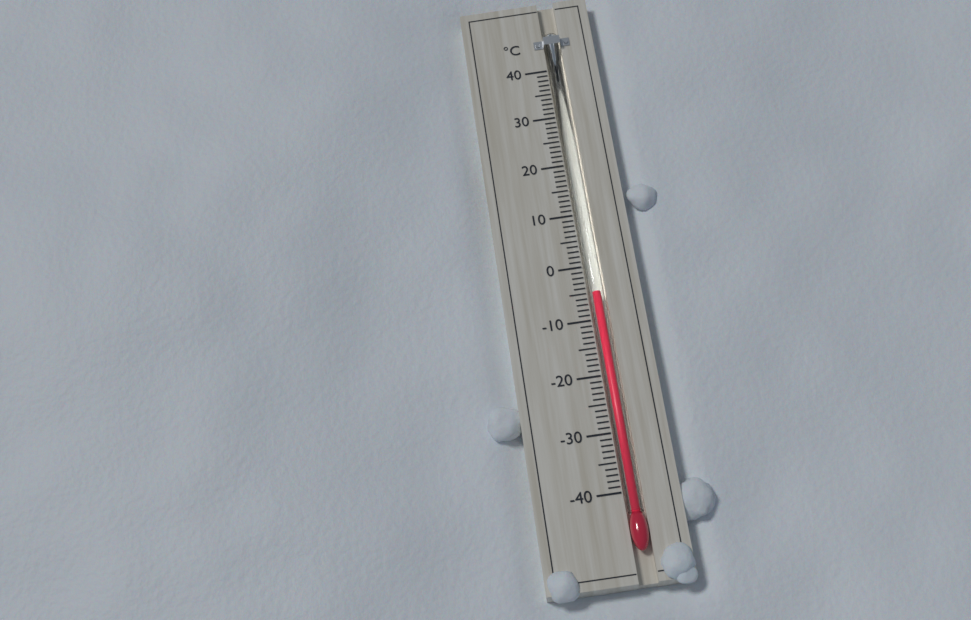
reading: -5 °C
